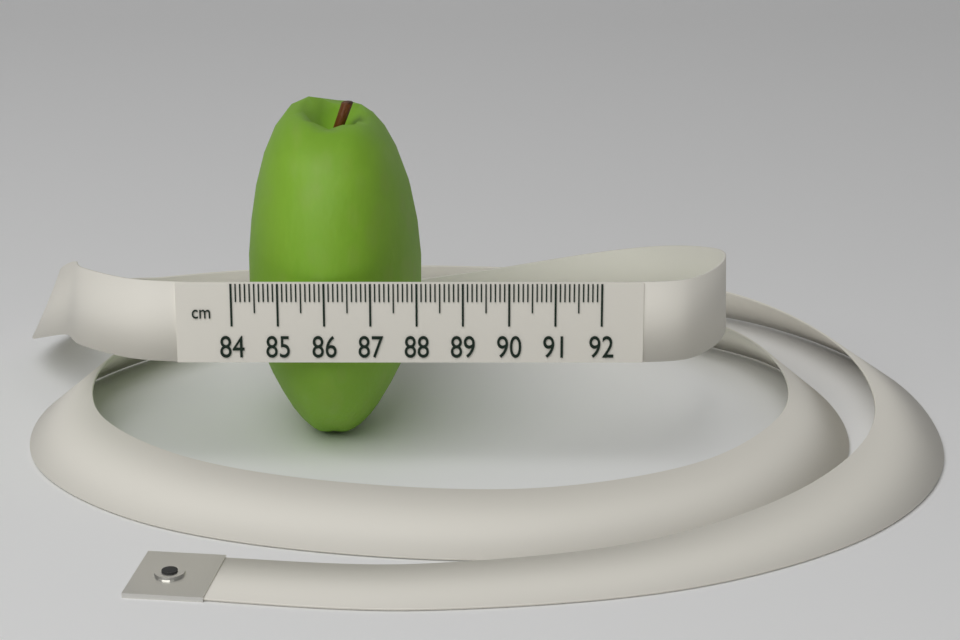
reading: 88.0 cm
